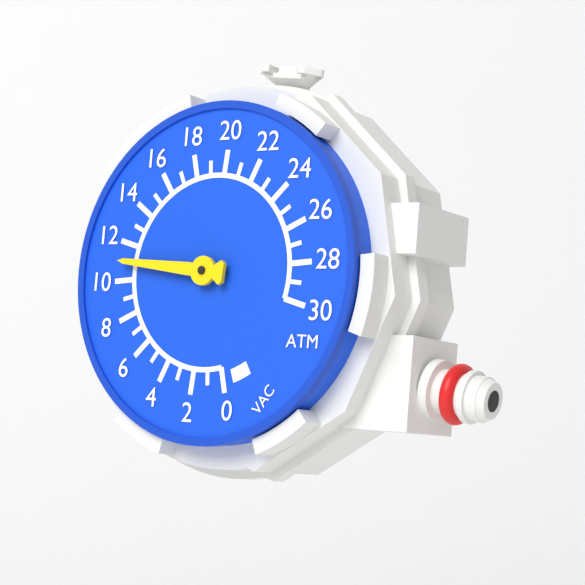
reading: 11 ATM
